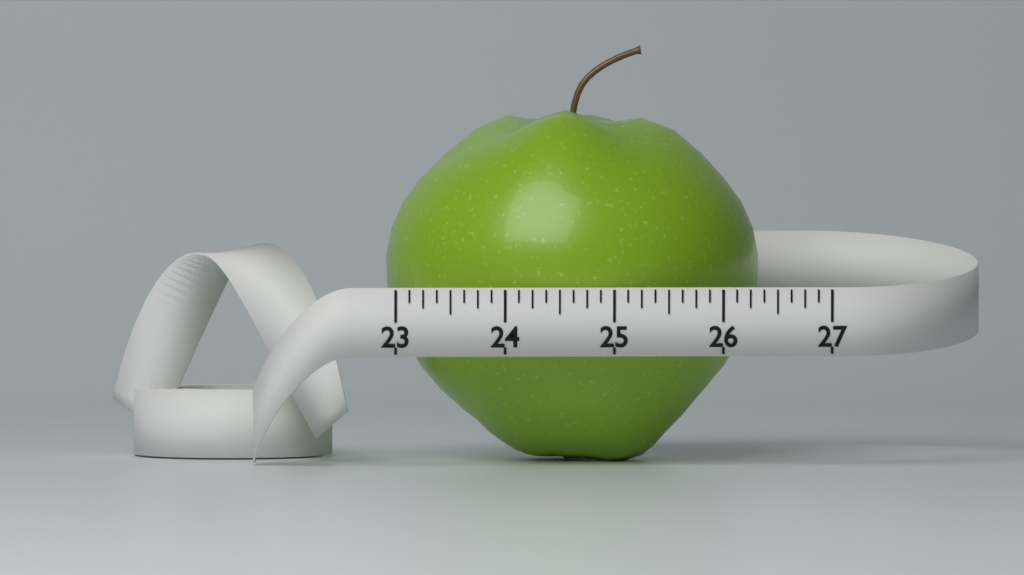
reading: 26.500 (no unit)
